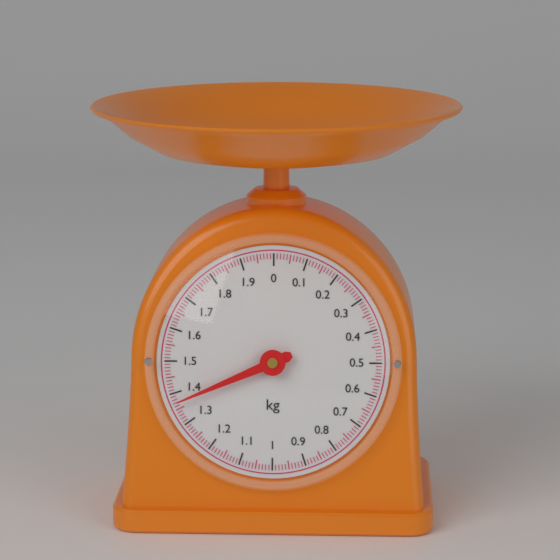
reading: 1.37 kg
